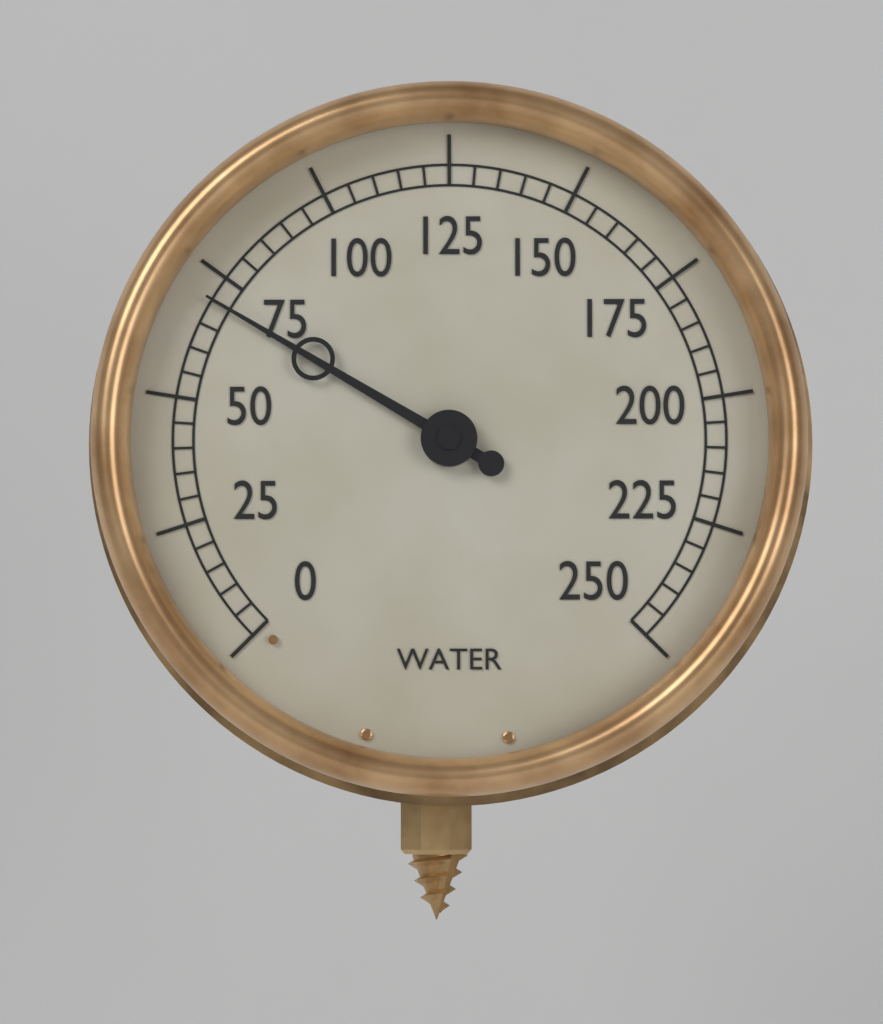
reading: 70 (no unit)
